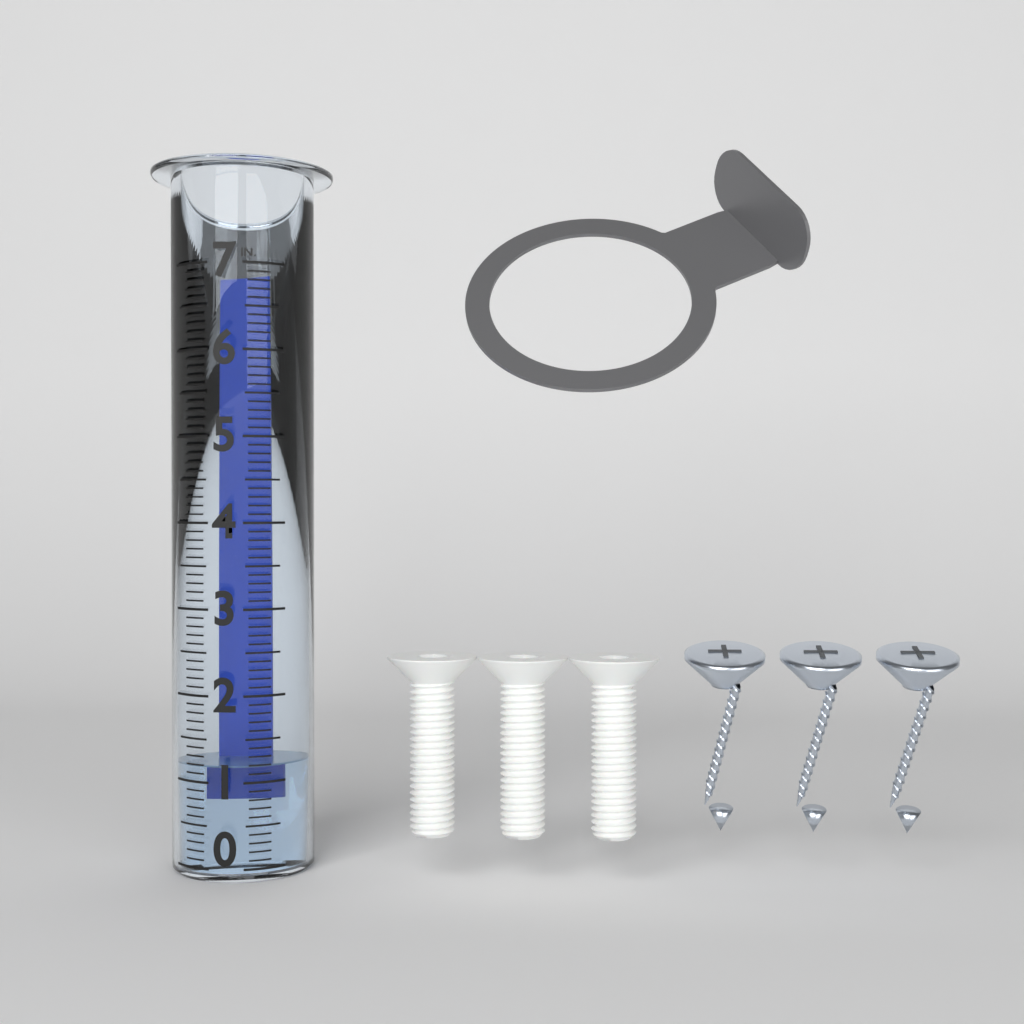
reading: 1.2 in
